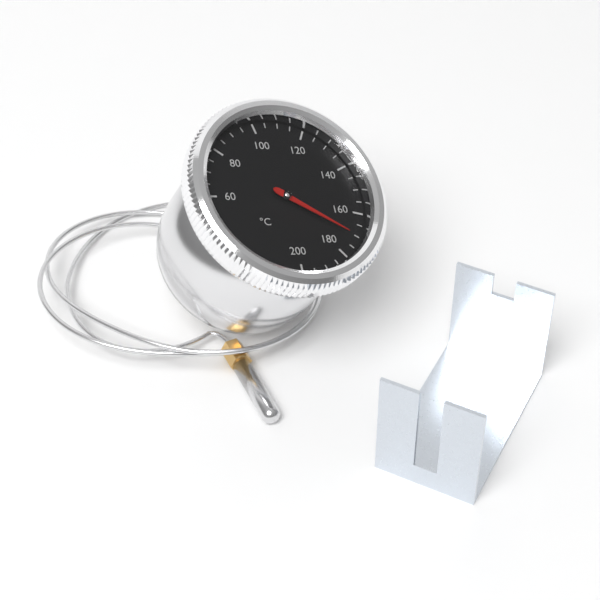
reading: 170 °C
